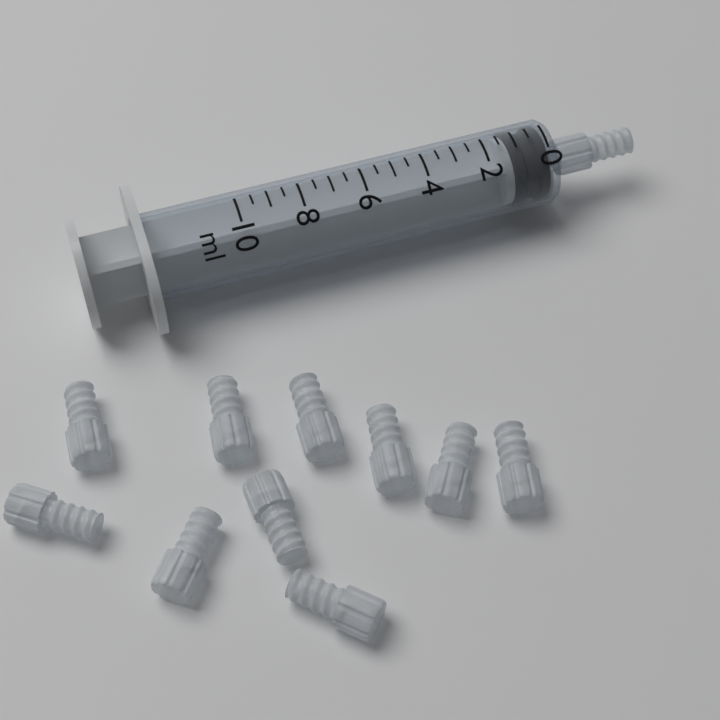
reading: 0.0 ml
